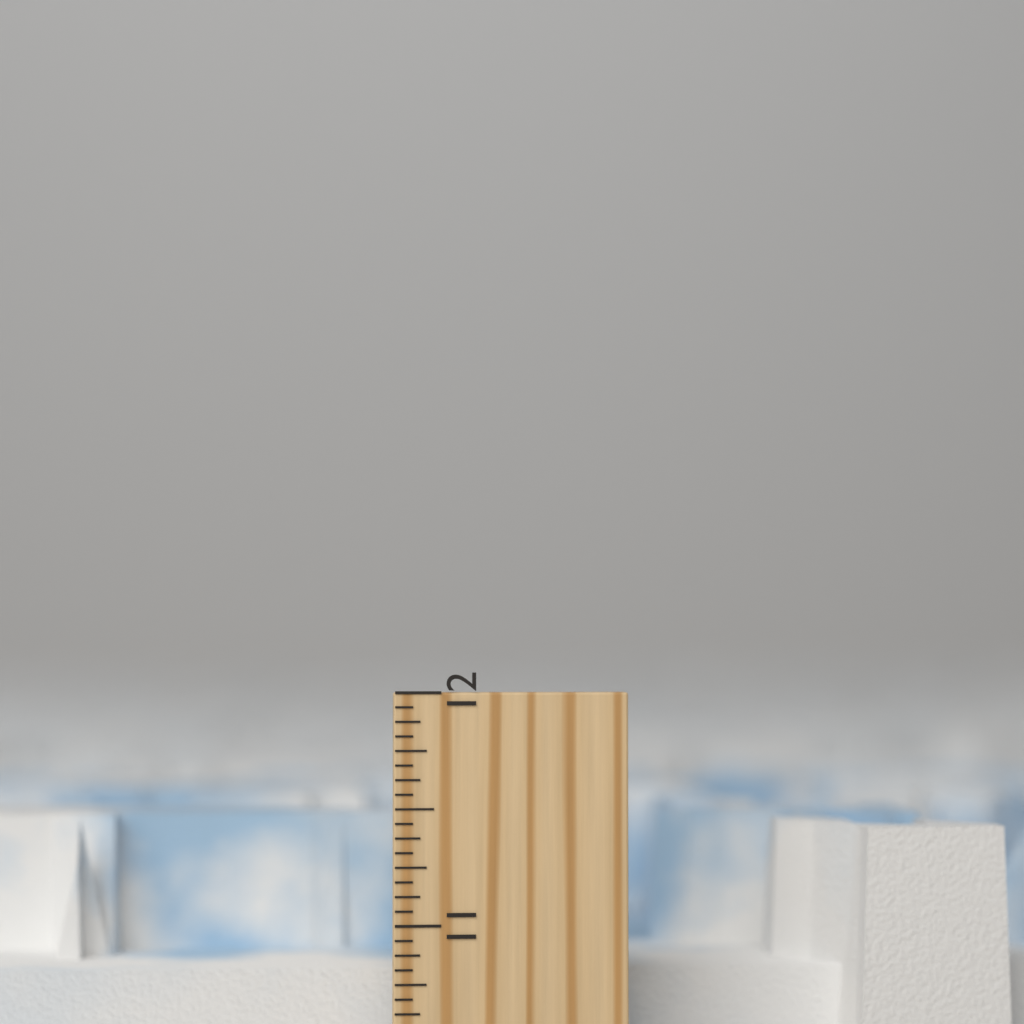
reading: 11.4375 inch
